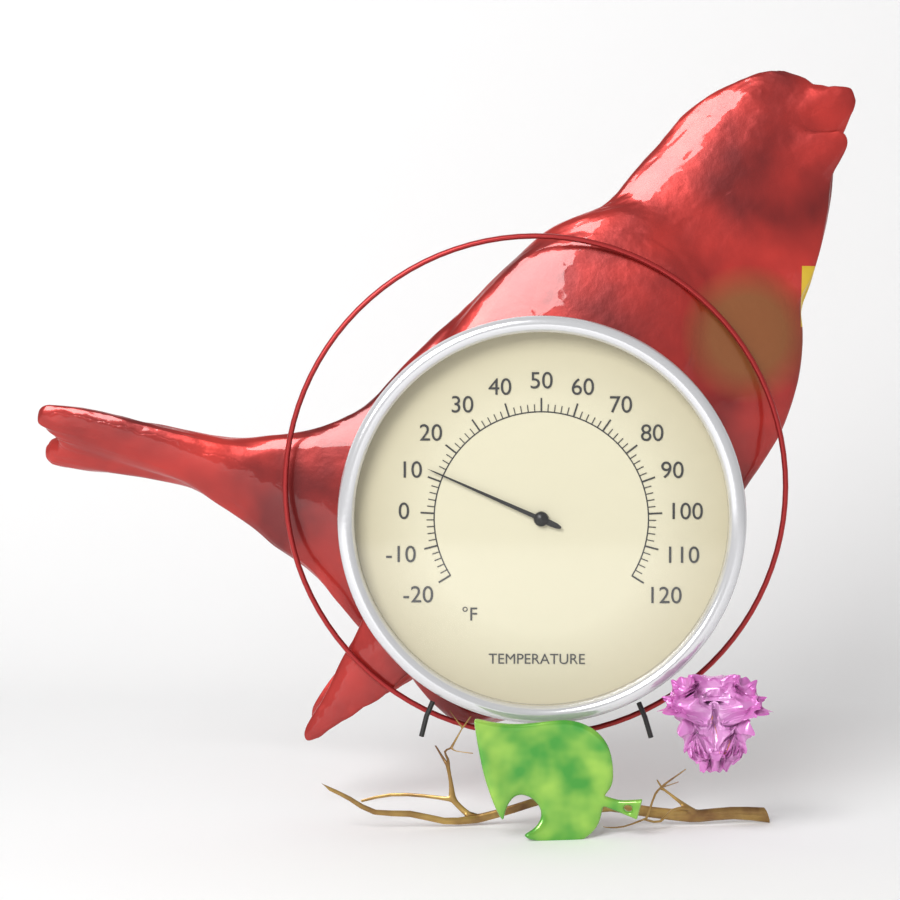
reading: 12 °F
